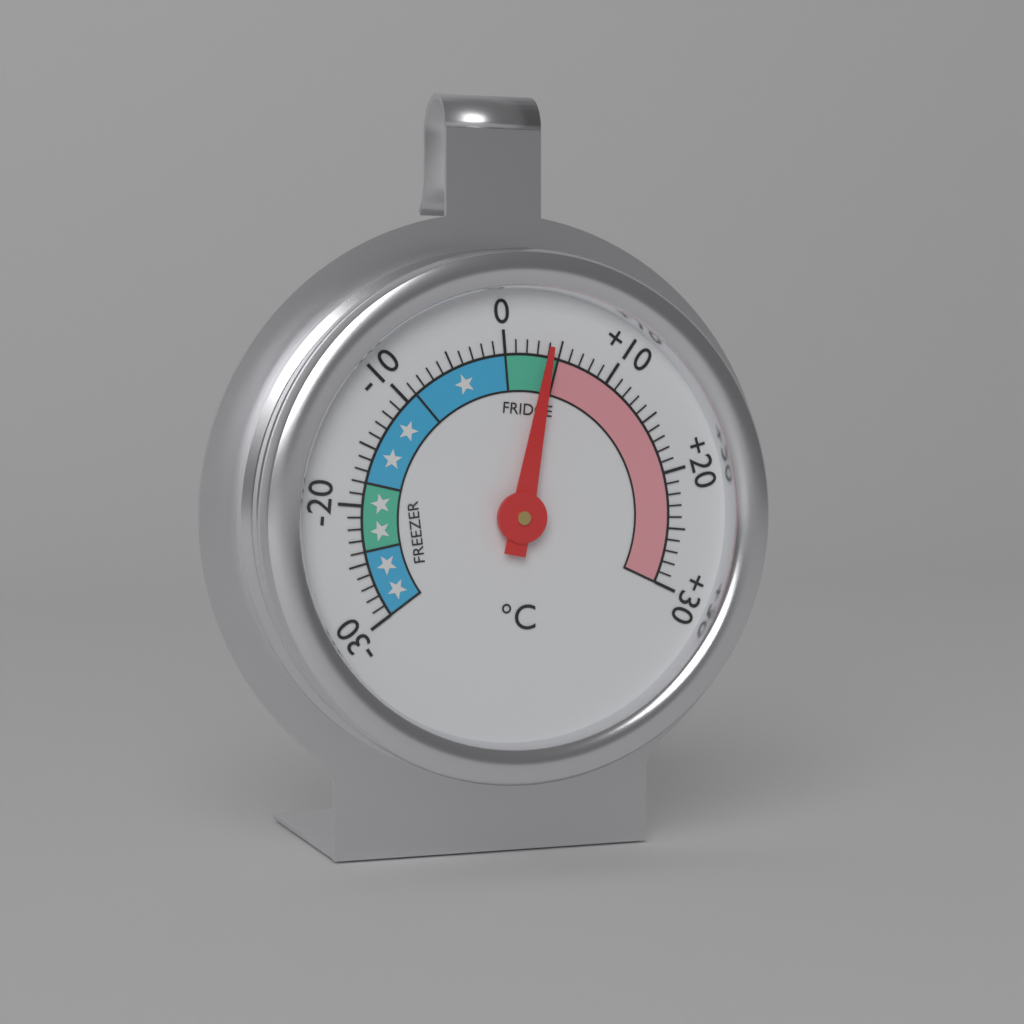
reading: 4 °C
